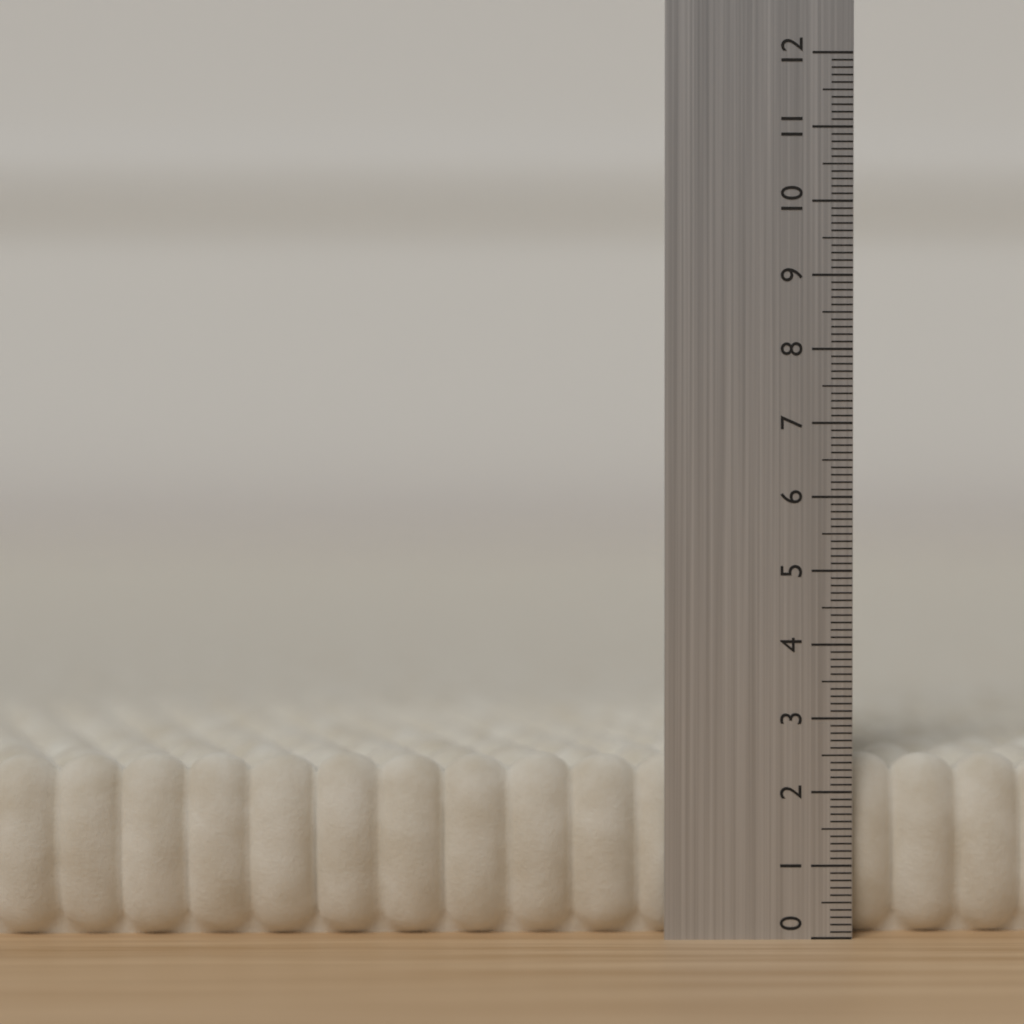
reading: 2.5 (no unit)
